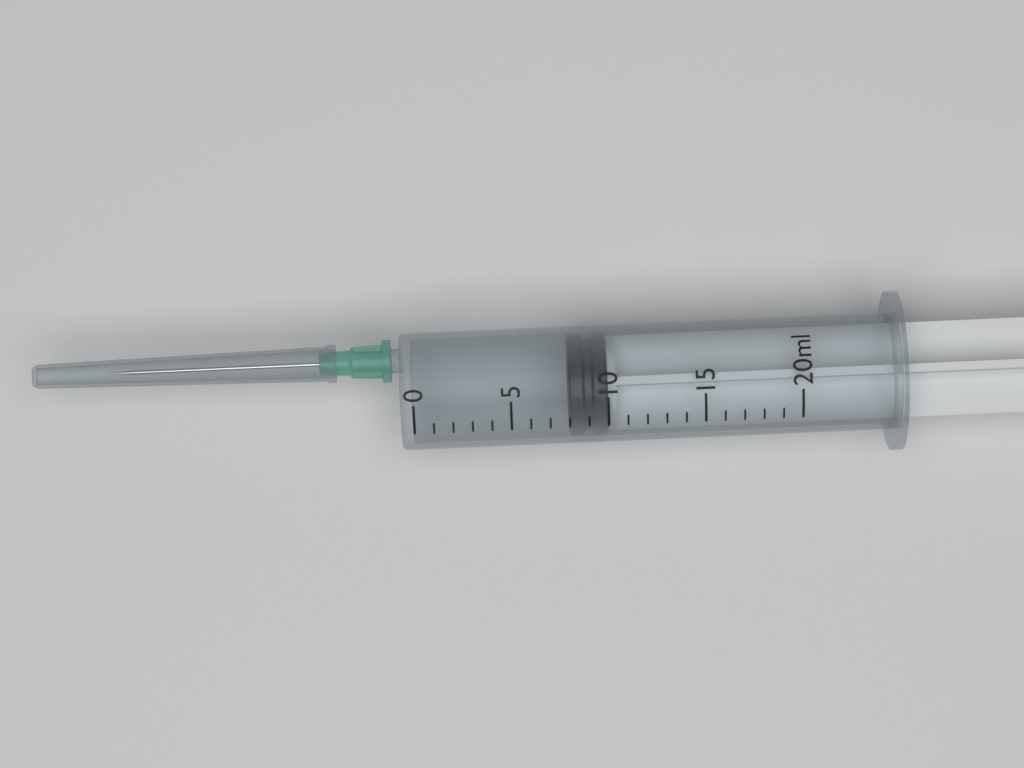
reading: 8 ml
